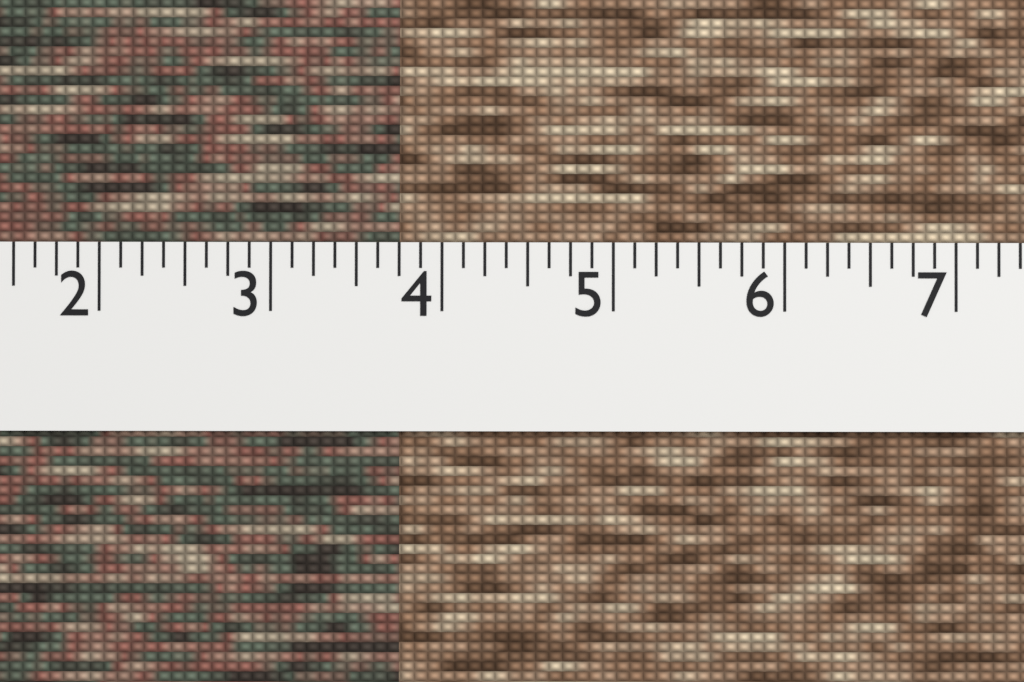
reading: 3.750 (no unit)
